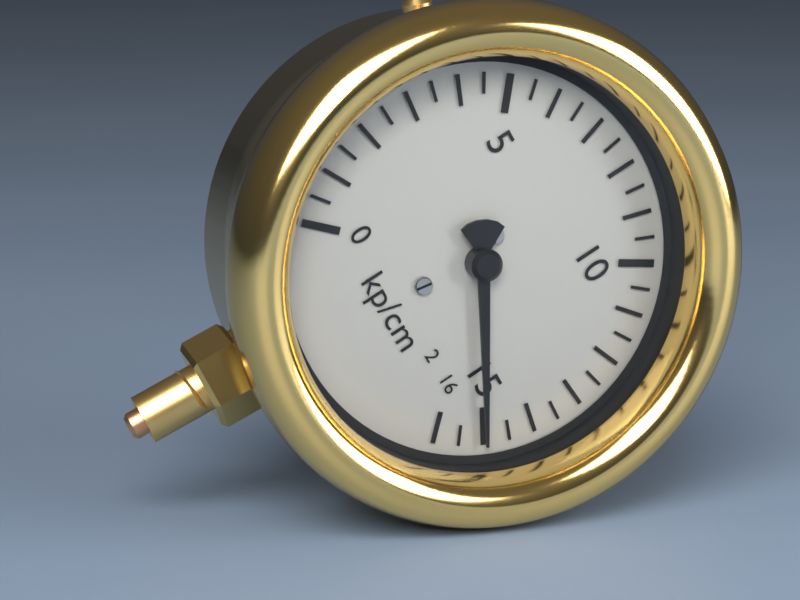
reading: 15.0 kp/cm²
